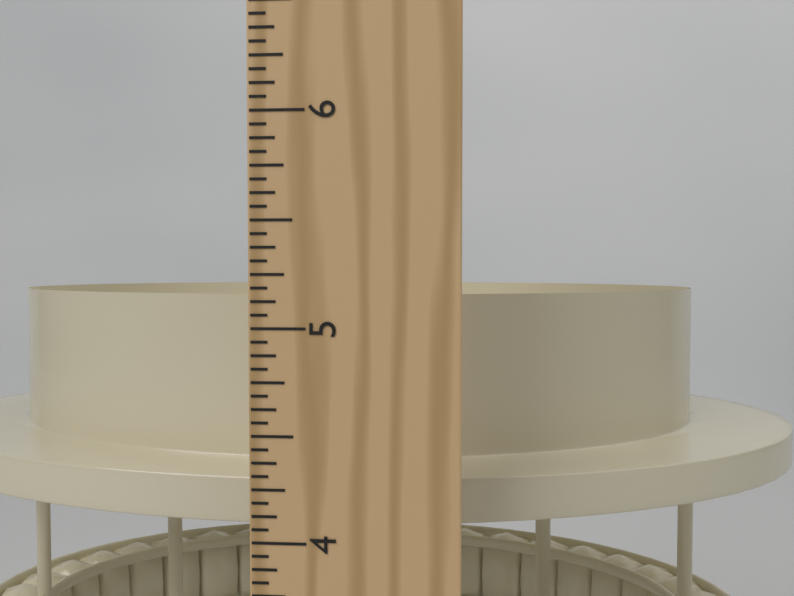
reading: 5.1250 in
